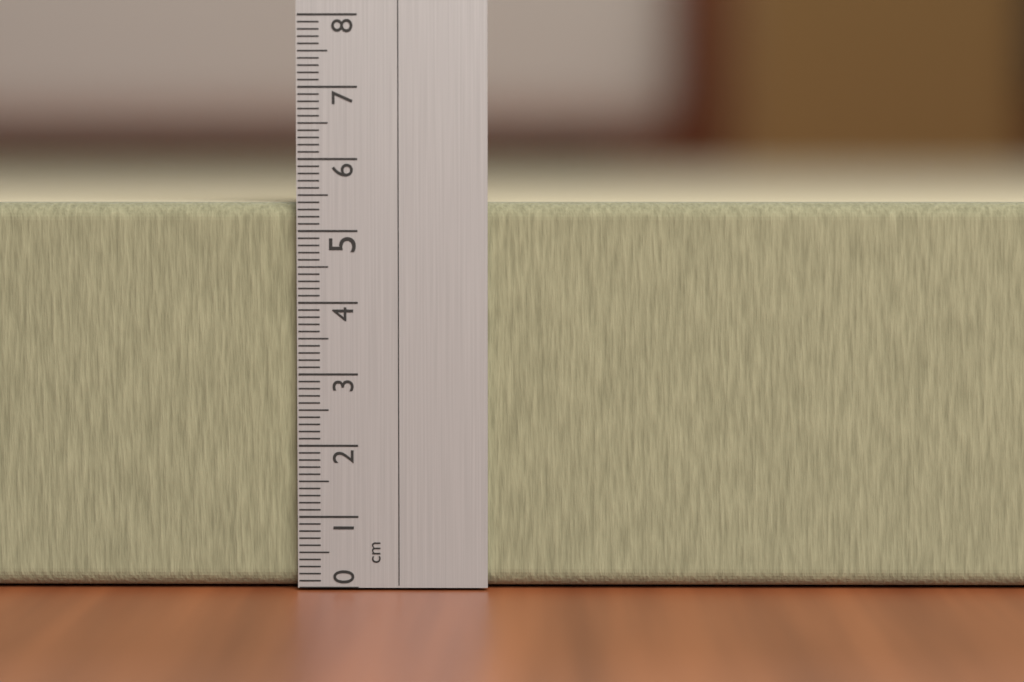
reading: 5.4 cm
